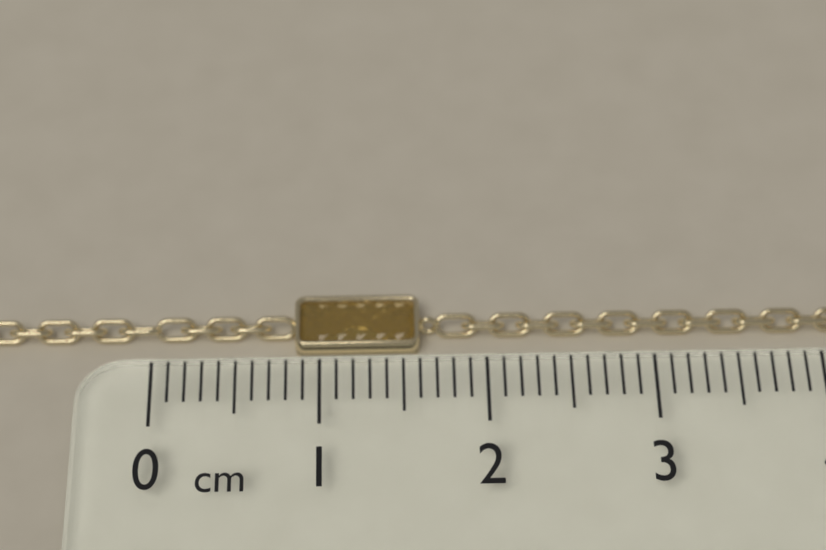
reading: 1.6 cm
